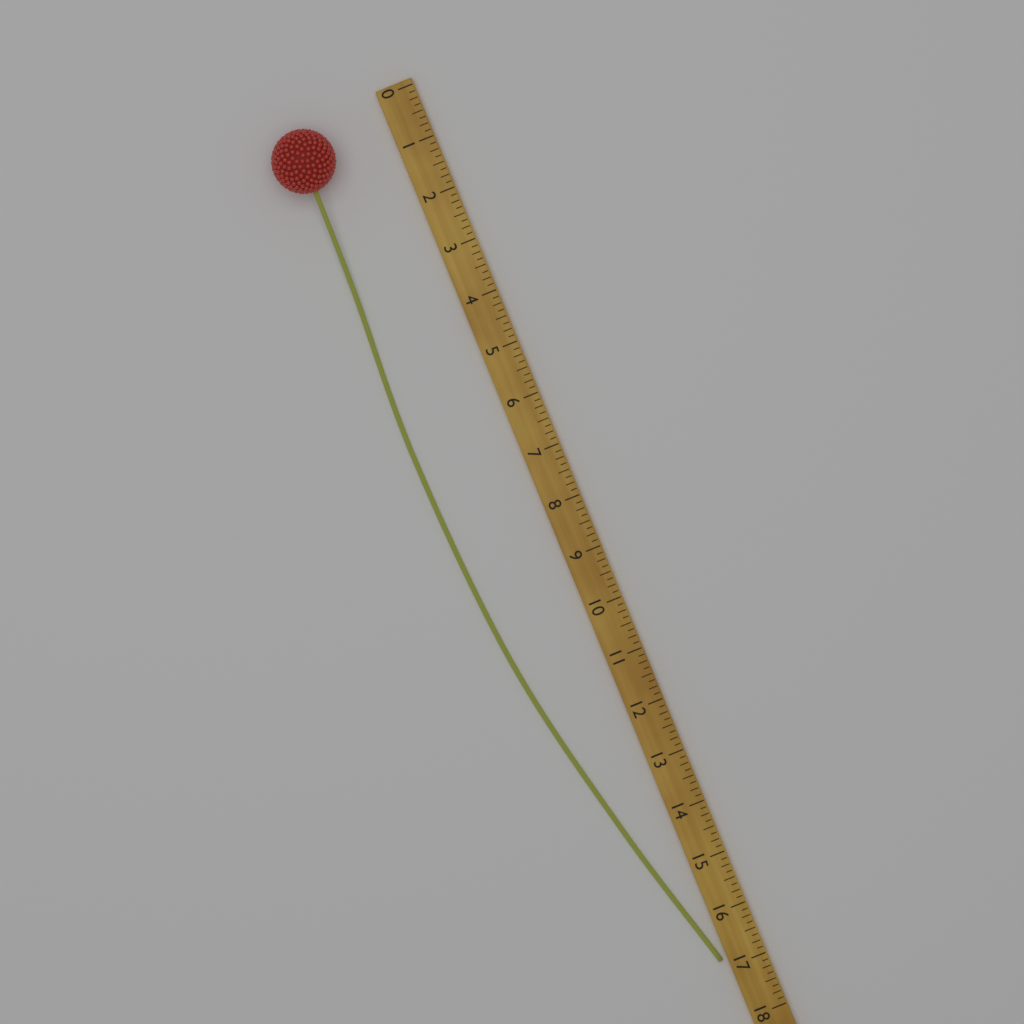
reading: 16.875 (no unit)
